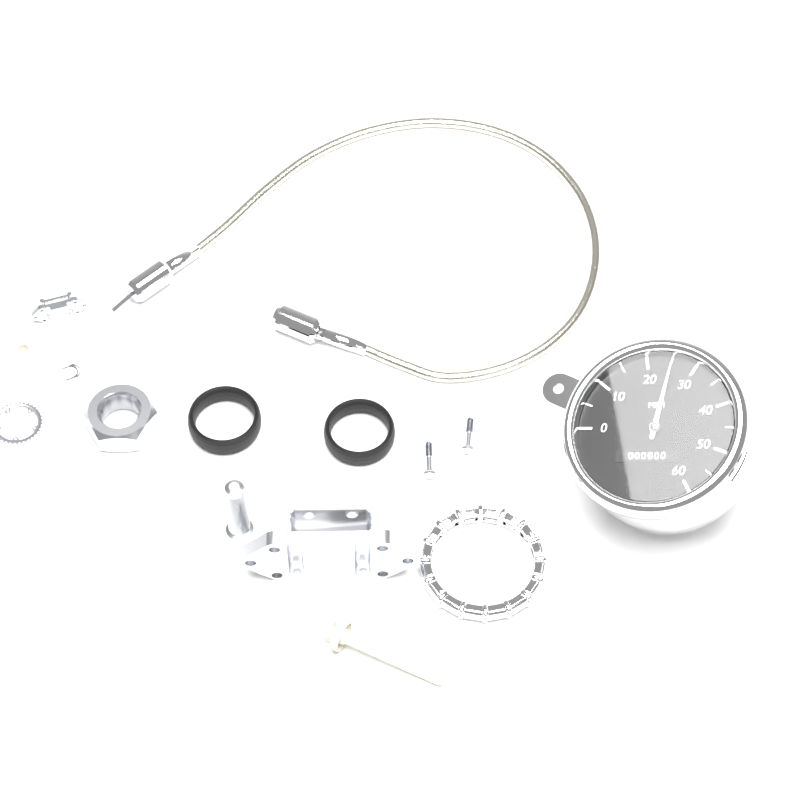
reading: 25 mph
